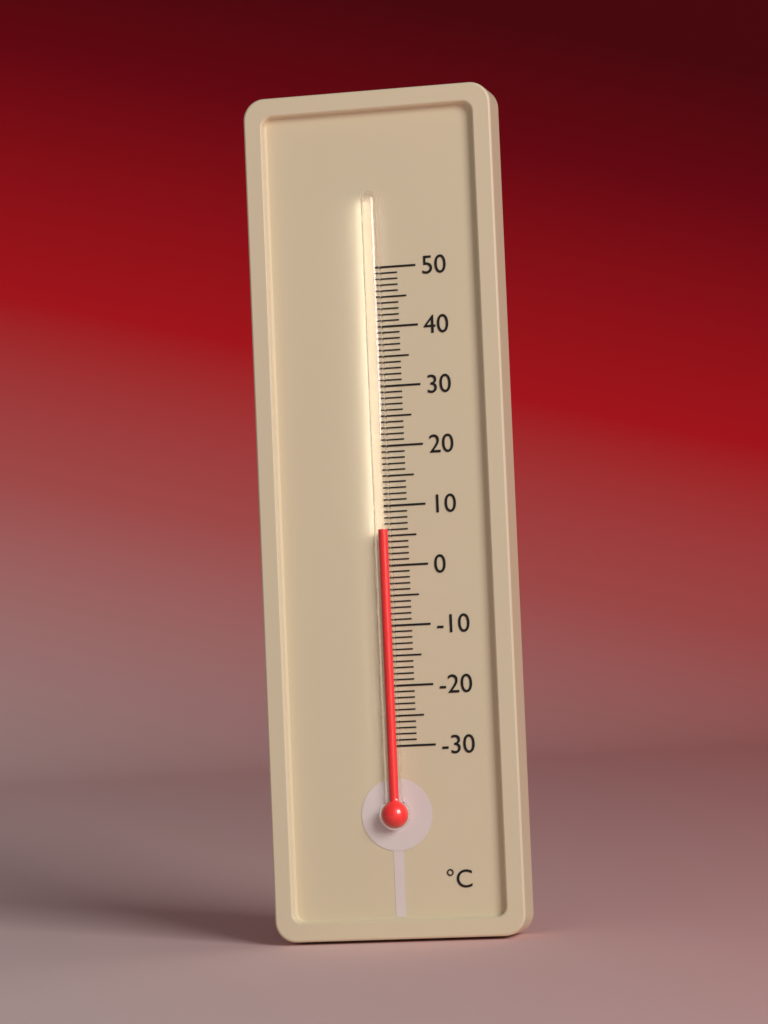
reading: 6 °C
